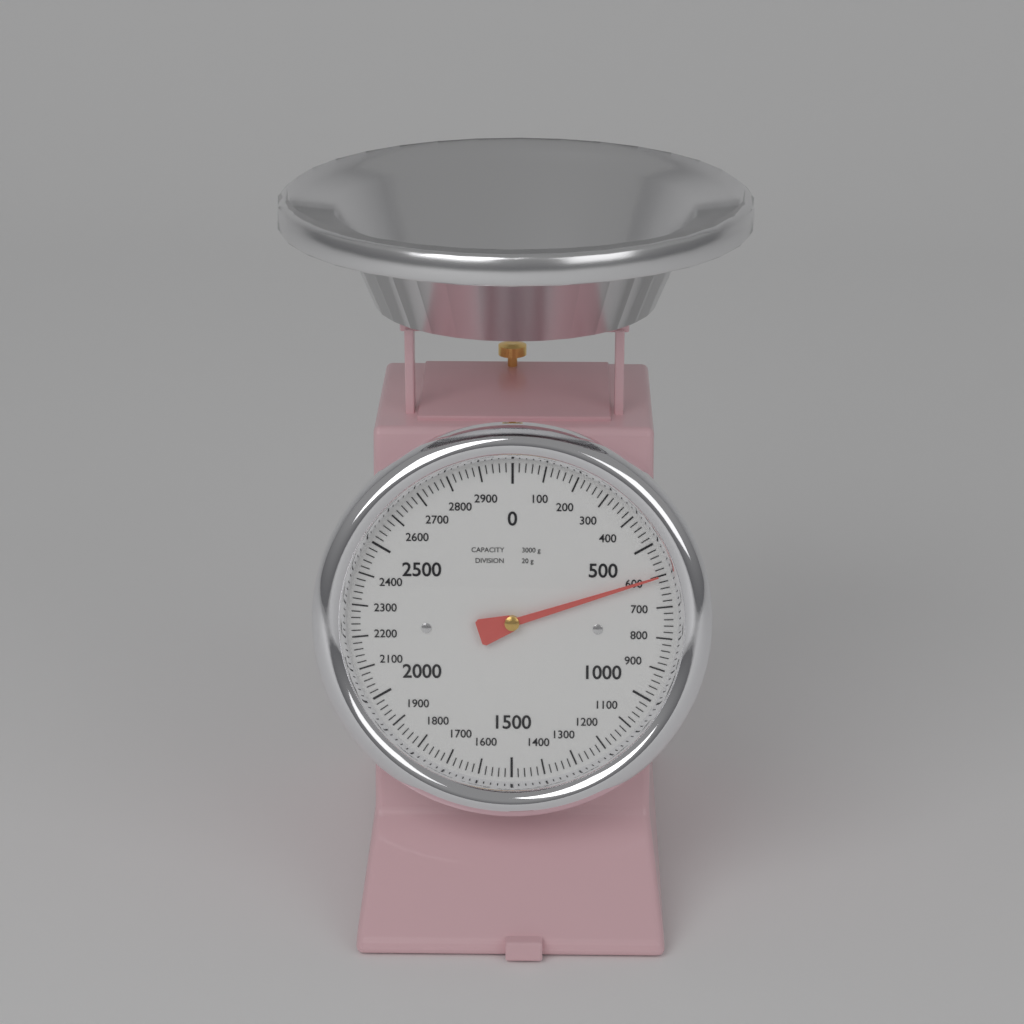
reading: 600 g
